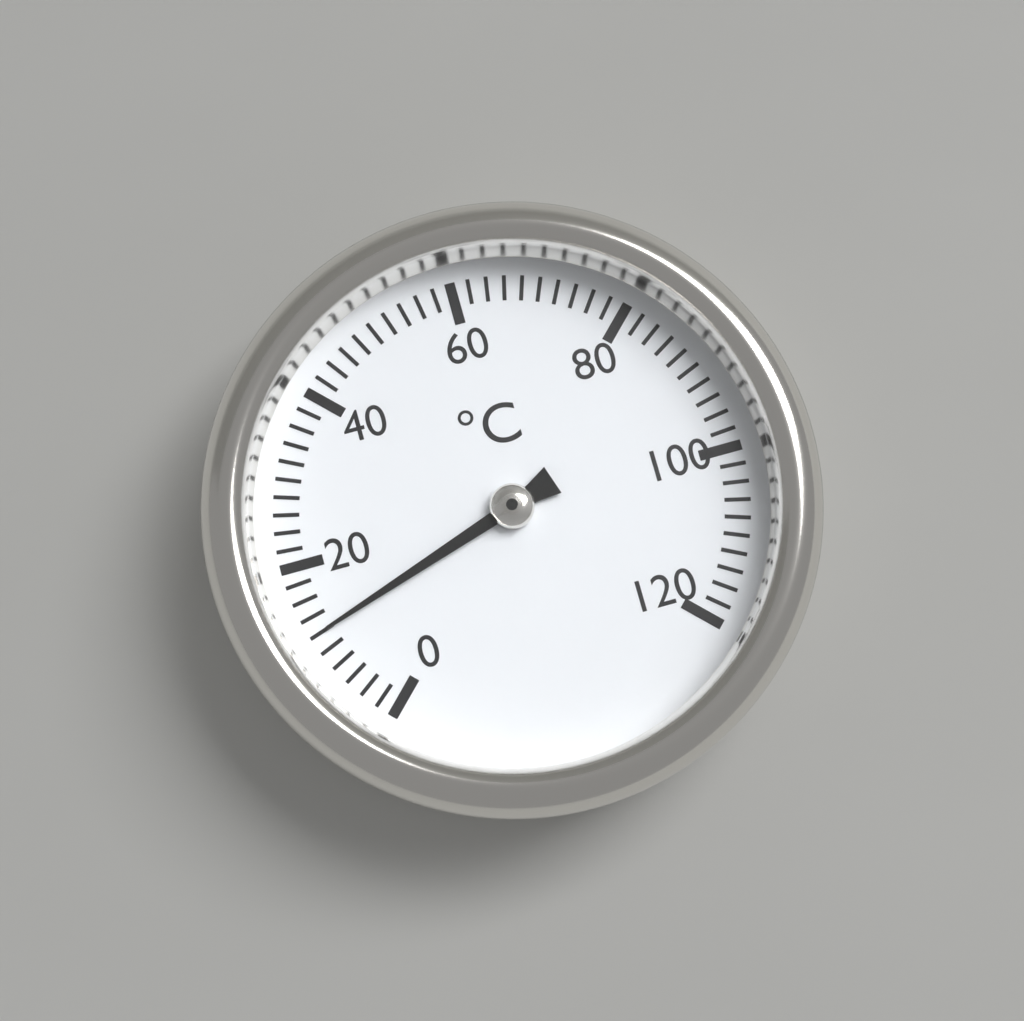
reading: 12 °C
